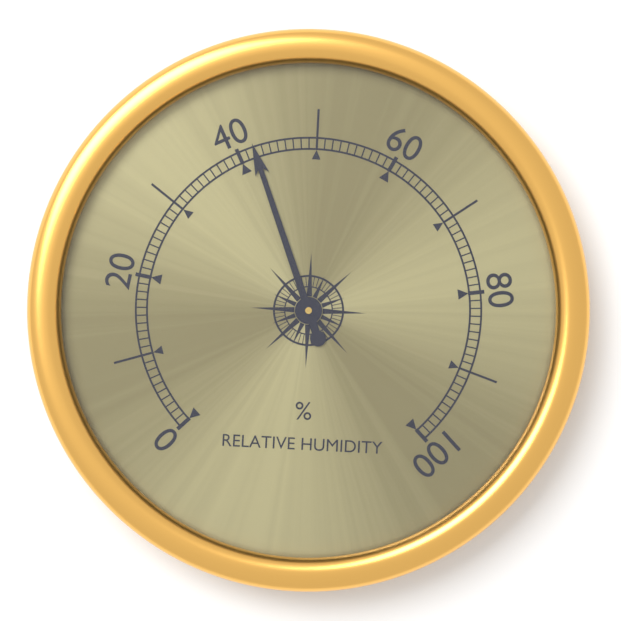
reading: 42 %
